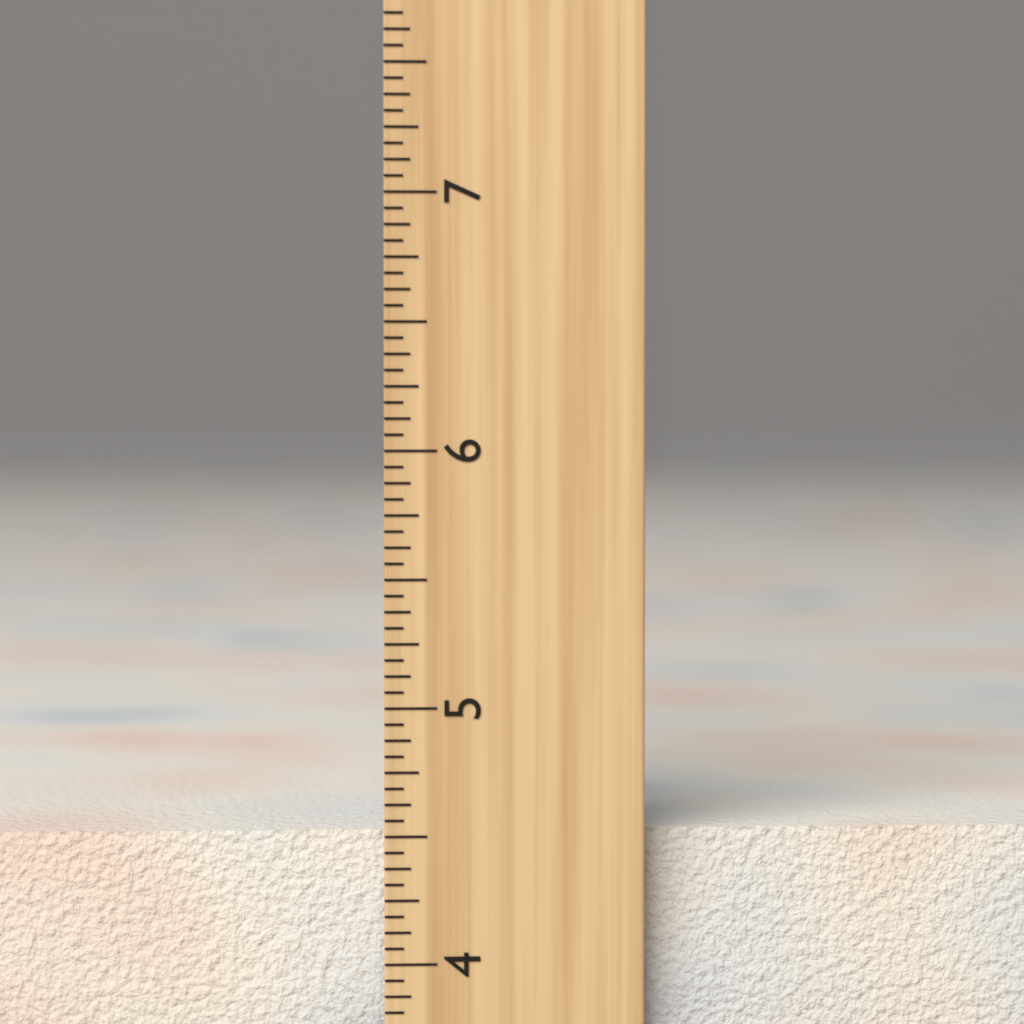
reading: 4.5000 inch
